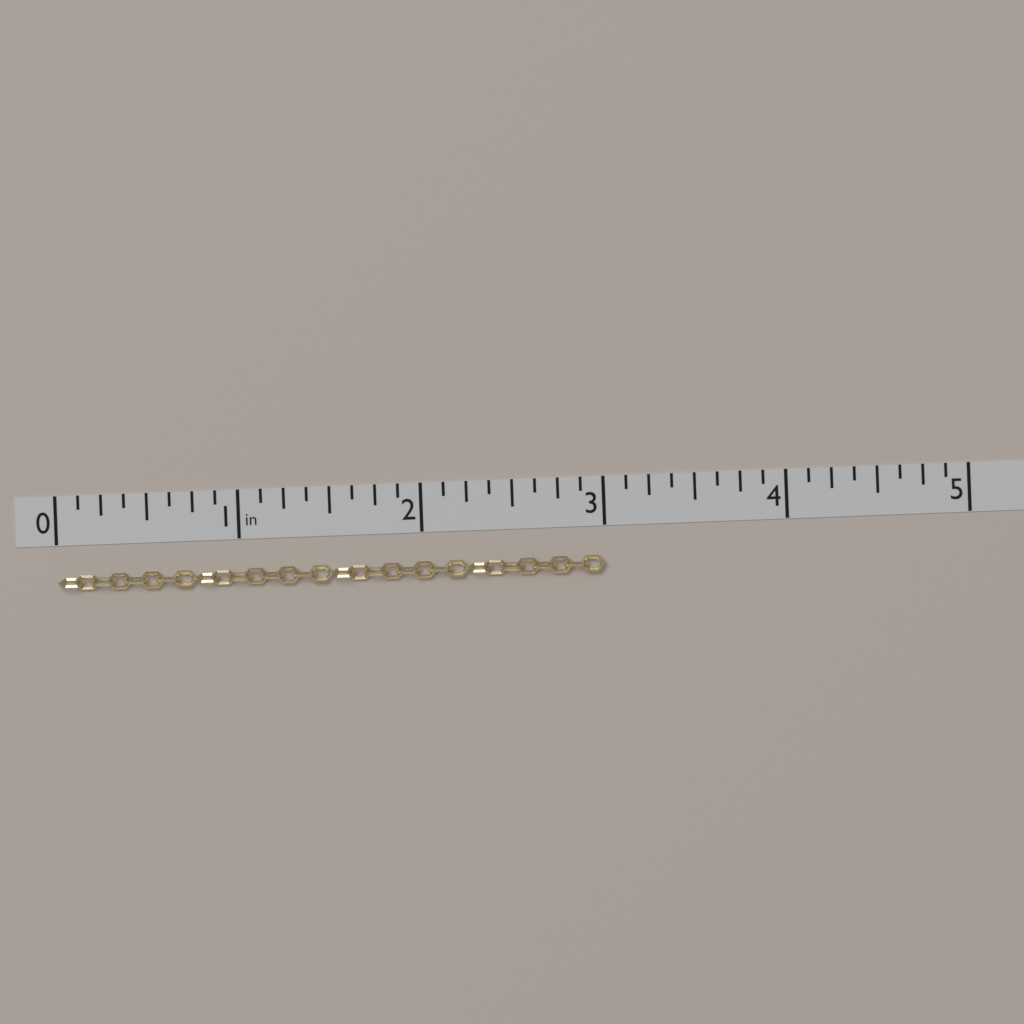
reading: 3.000 in
